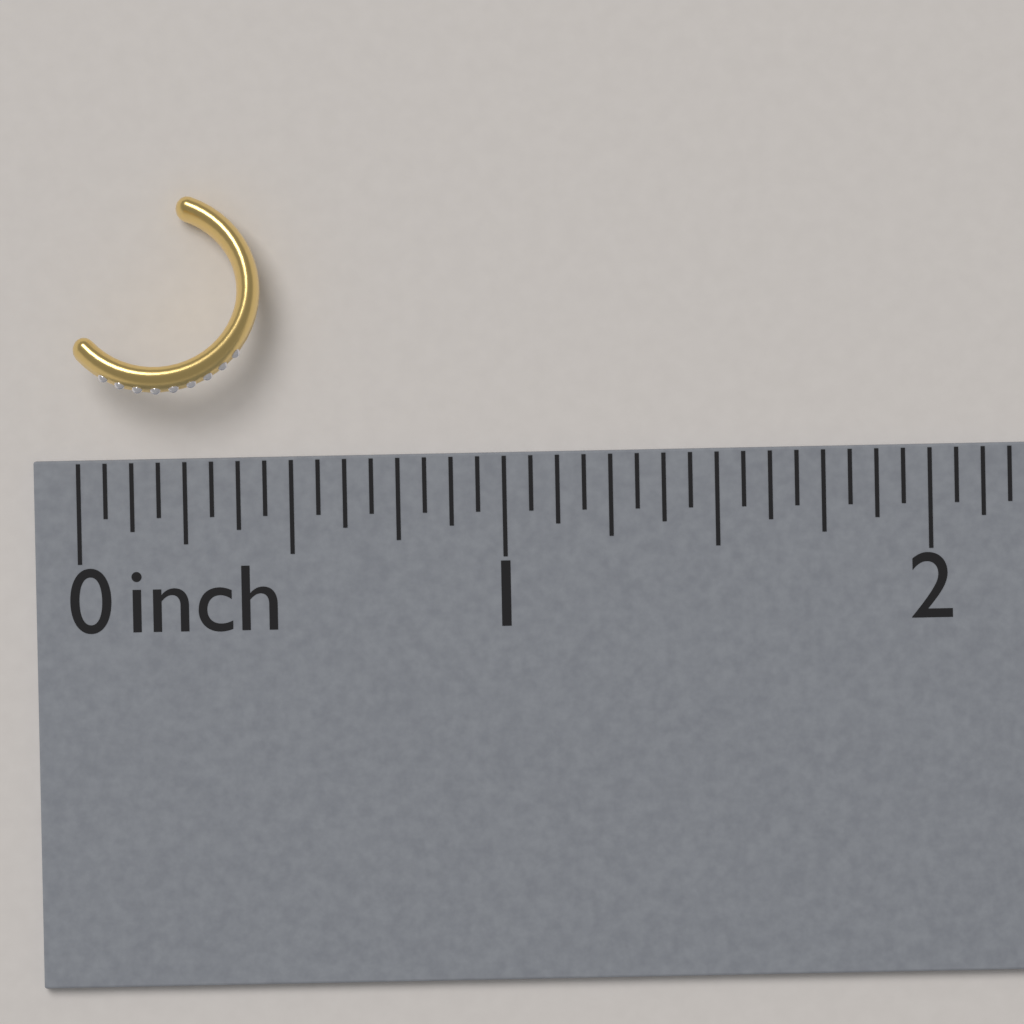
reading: 0.4375 inch
